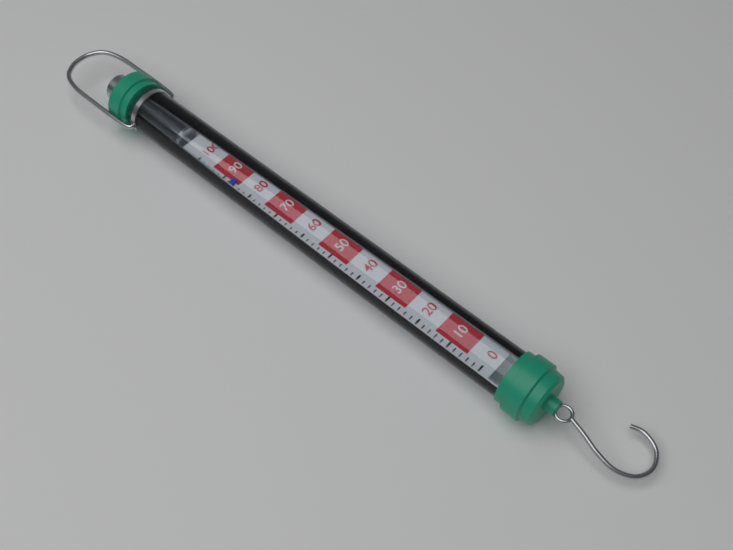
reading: 86 (no unit)
